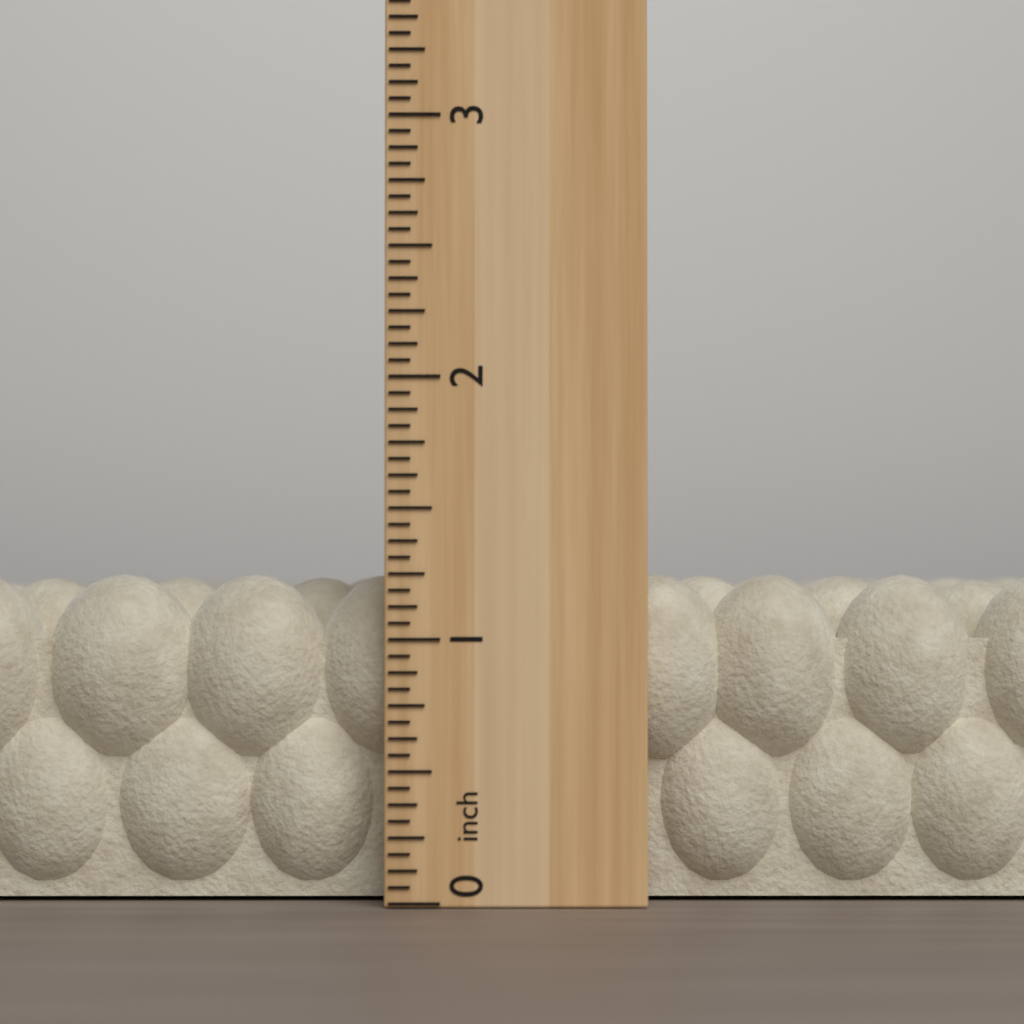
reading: 1.2500 inch
